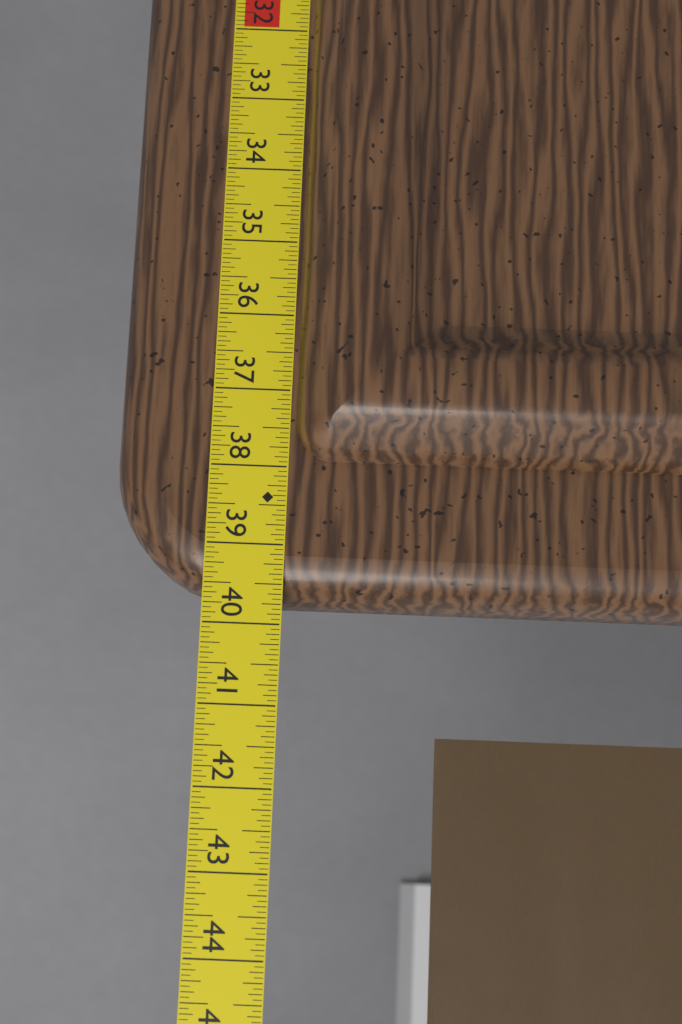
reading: 39.6875 in
